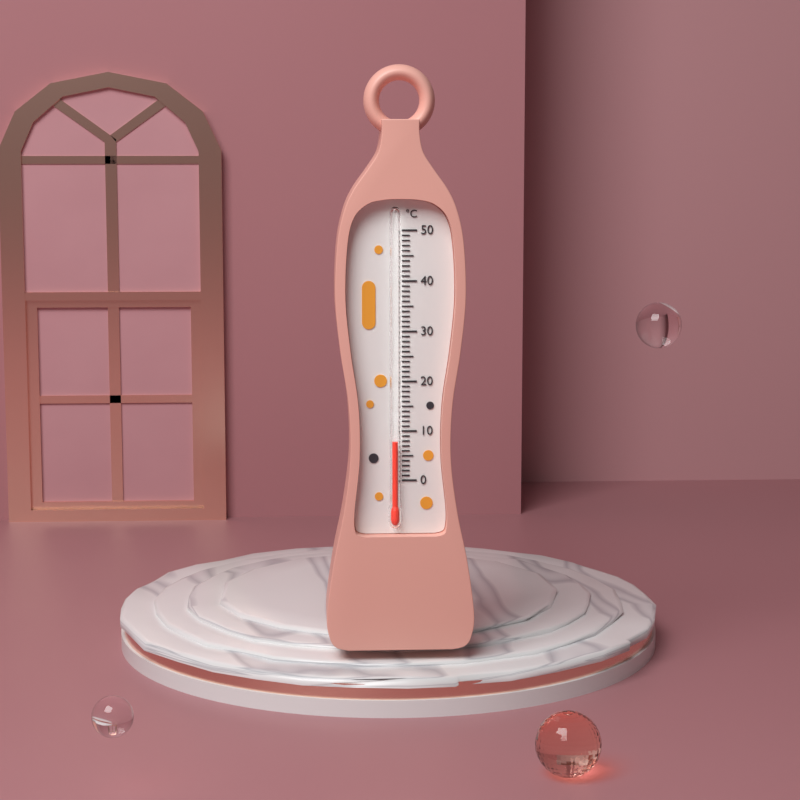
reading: 8 °C
